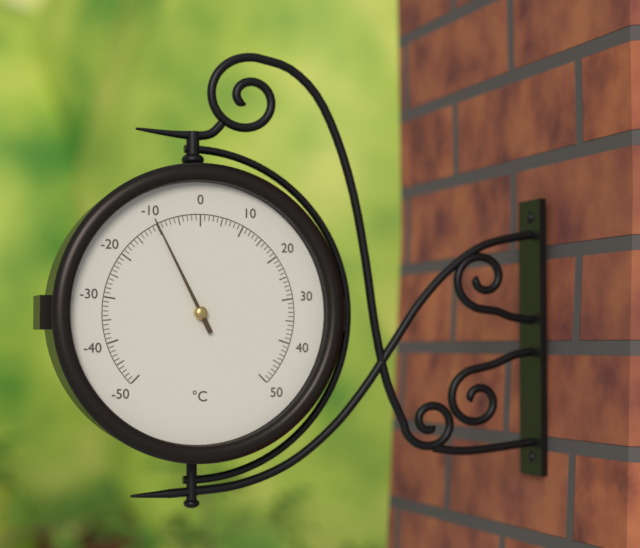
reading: -10 °C
